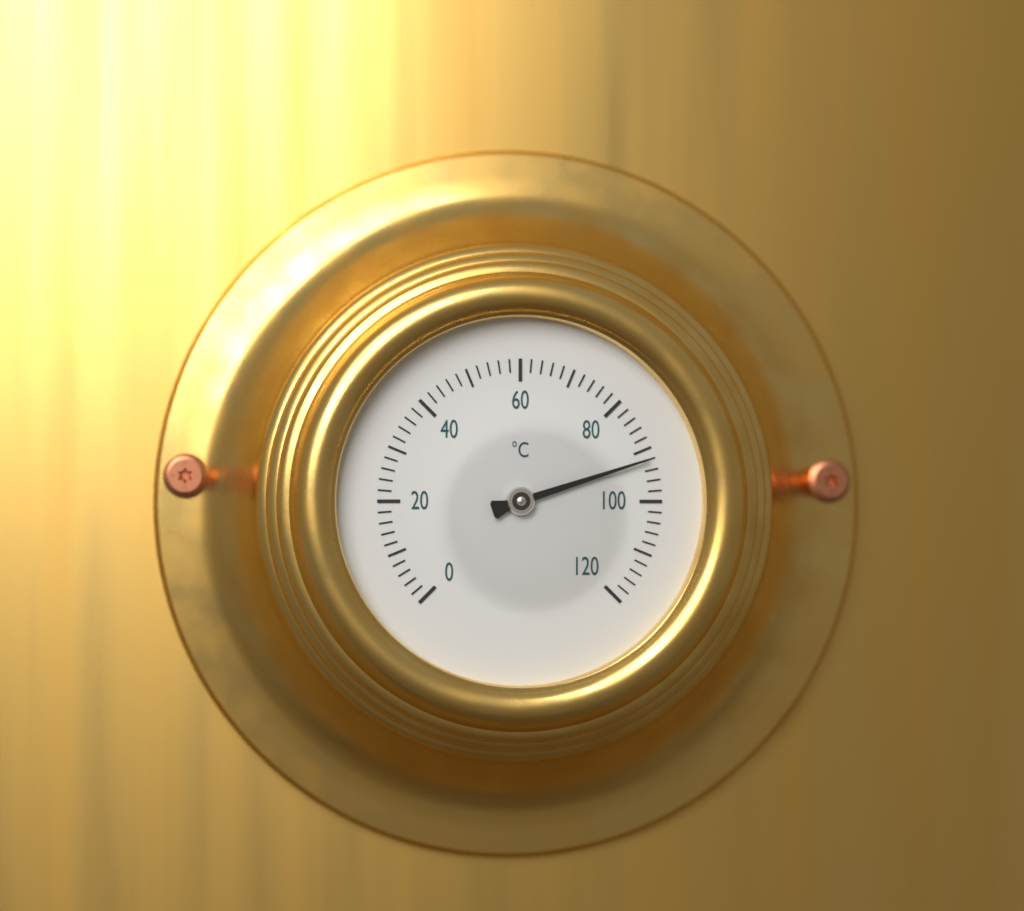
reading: 92 °C
